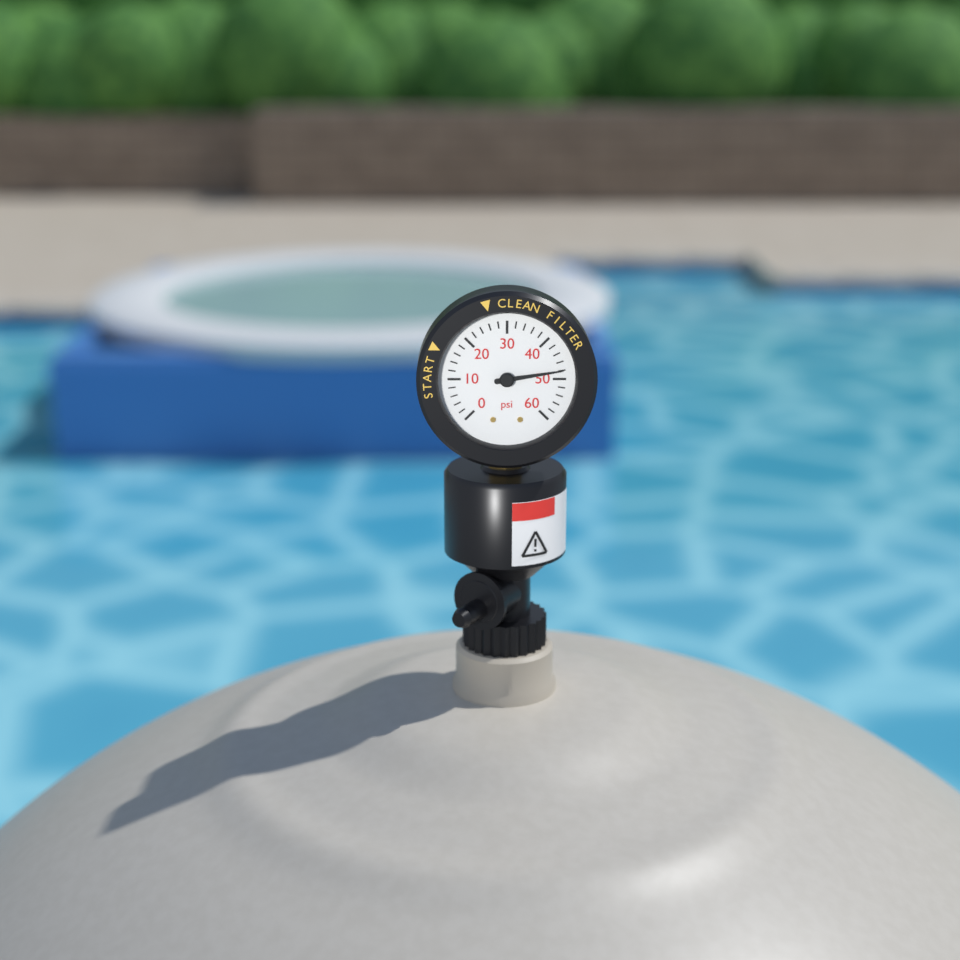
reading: 48 psi
